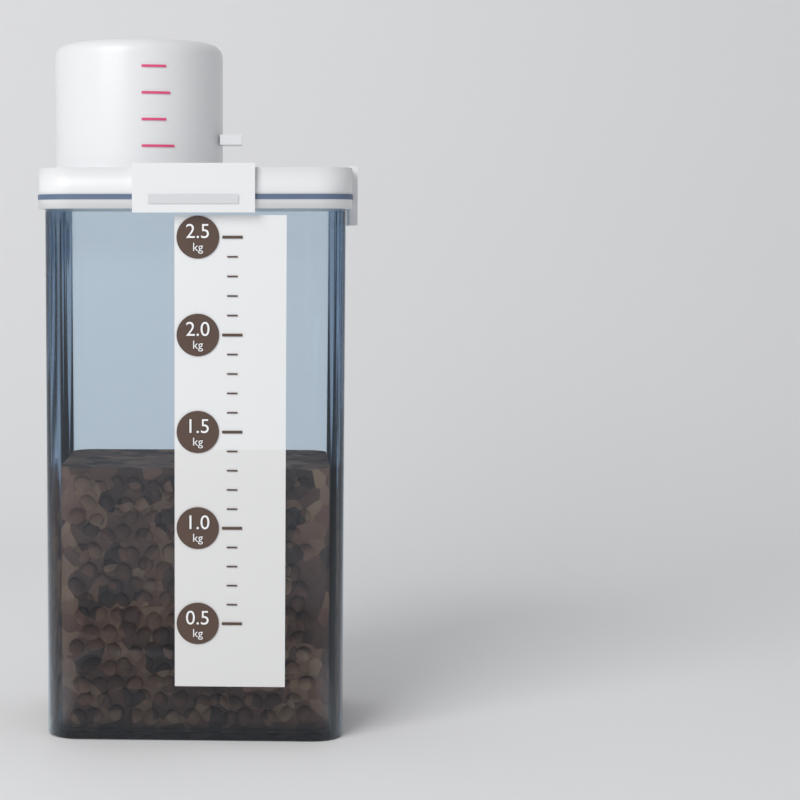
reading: 1.3 kg
